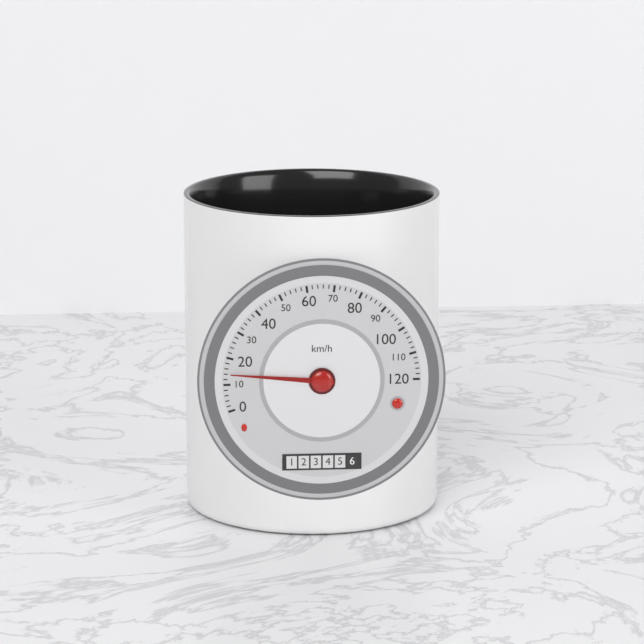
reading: 14 km/h
